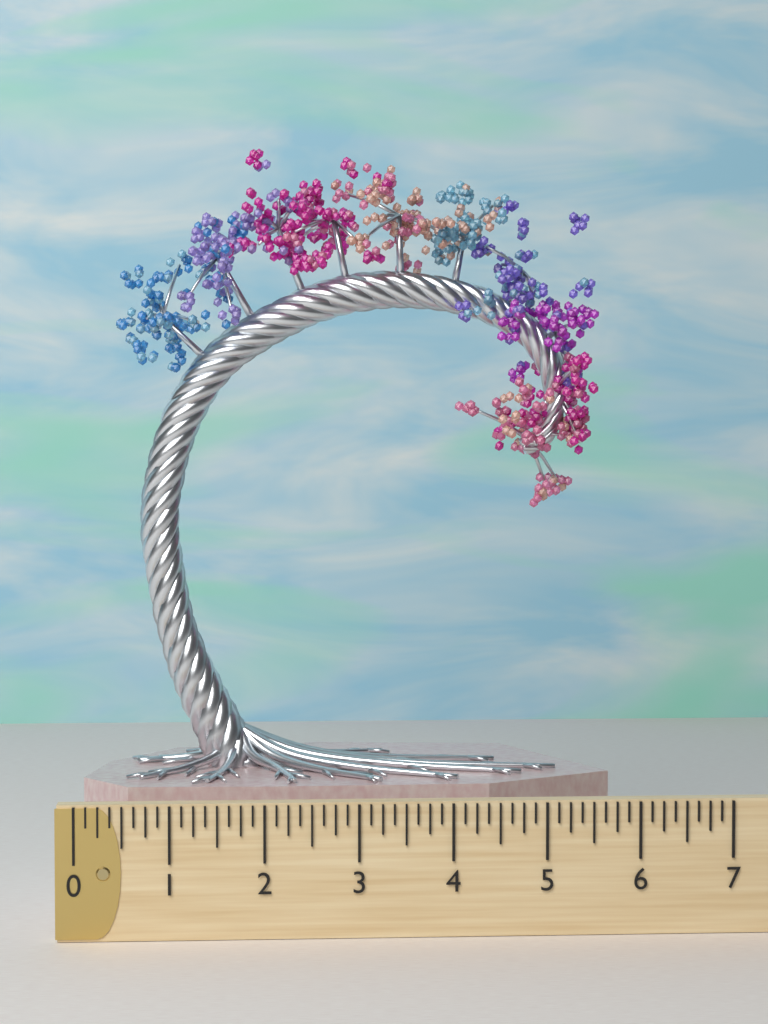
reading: 5.875 (no unit)
